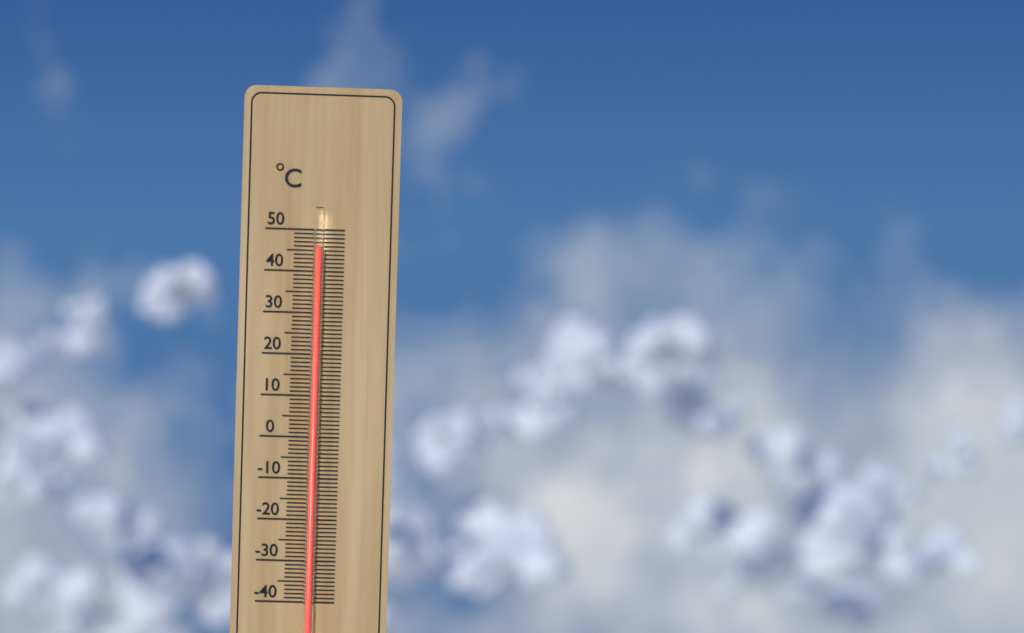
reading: 46 °C
